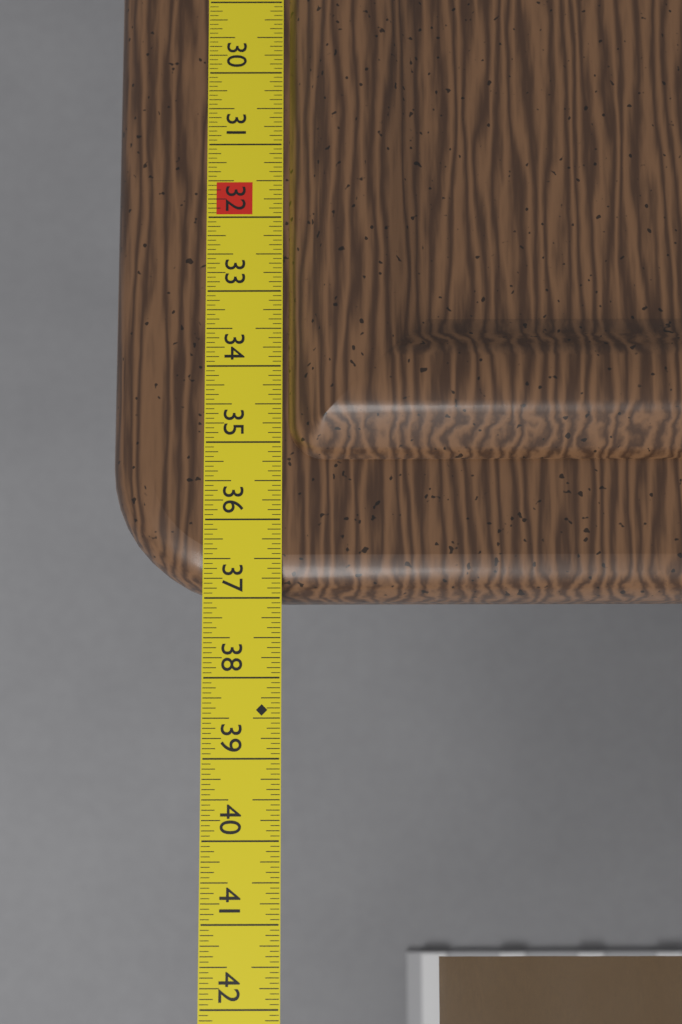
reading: 37.0000 in
